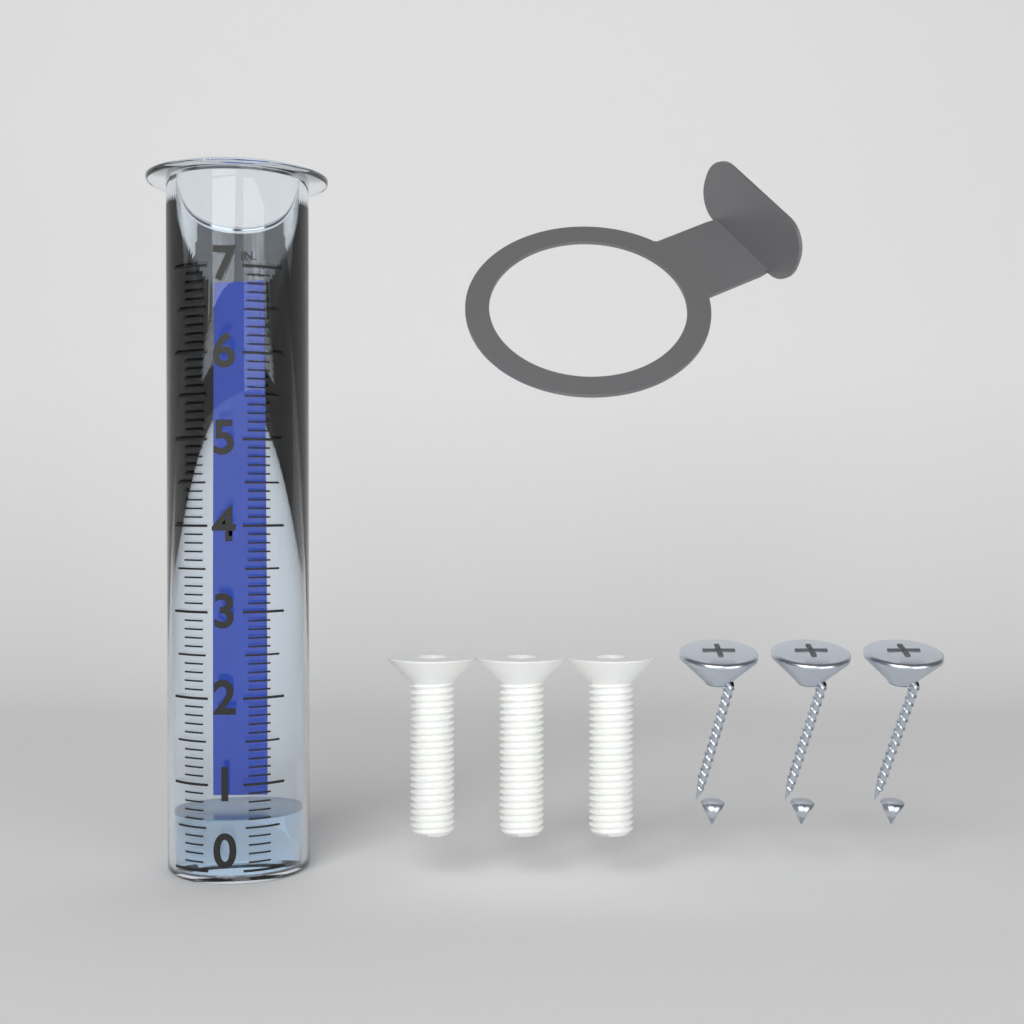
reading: 0.6 in
